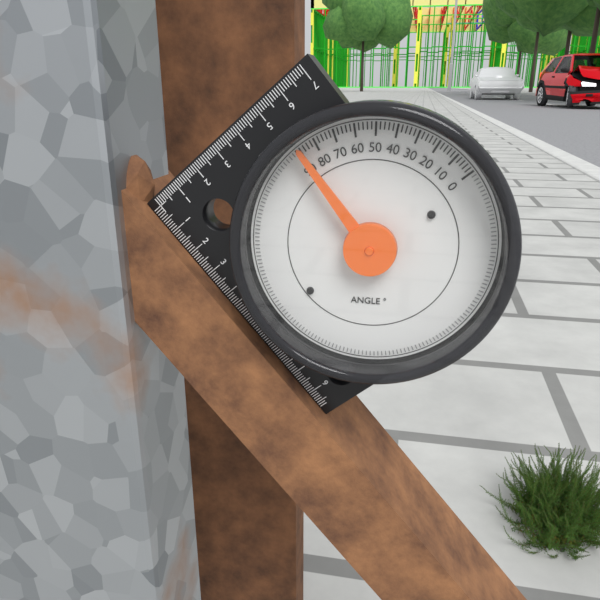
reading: 88 °
